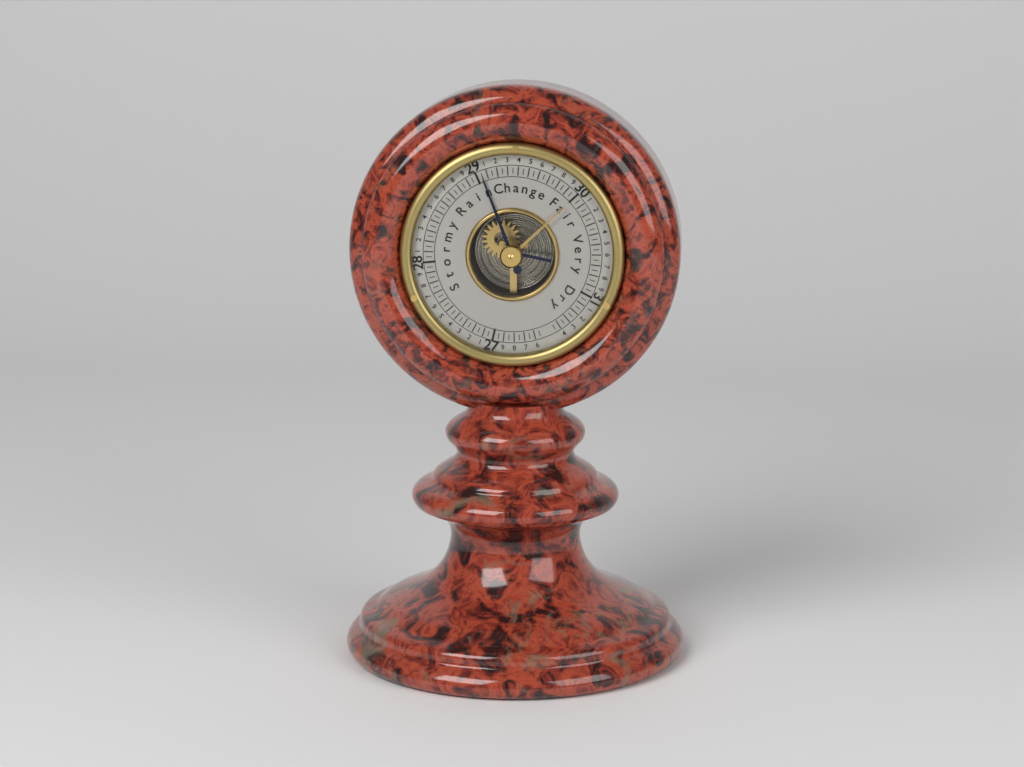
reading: 29.05 (no unit)
